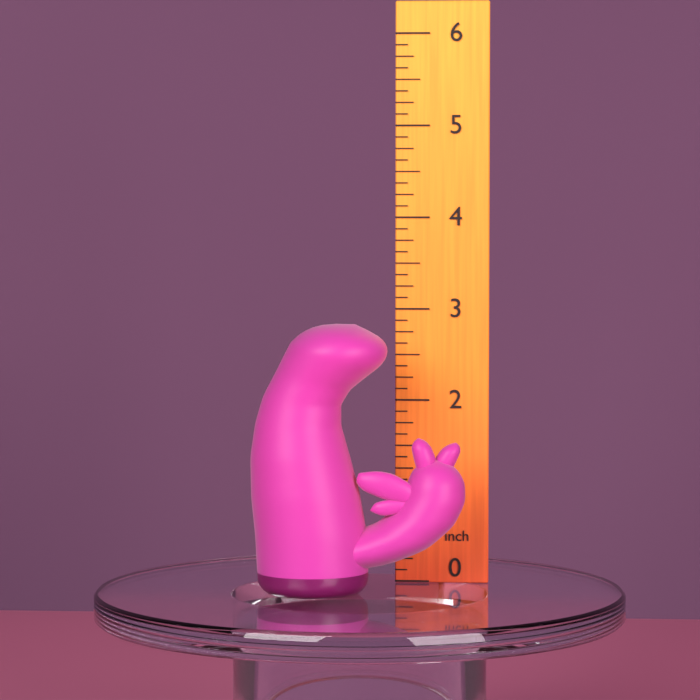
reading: 2.875 inch
